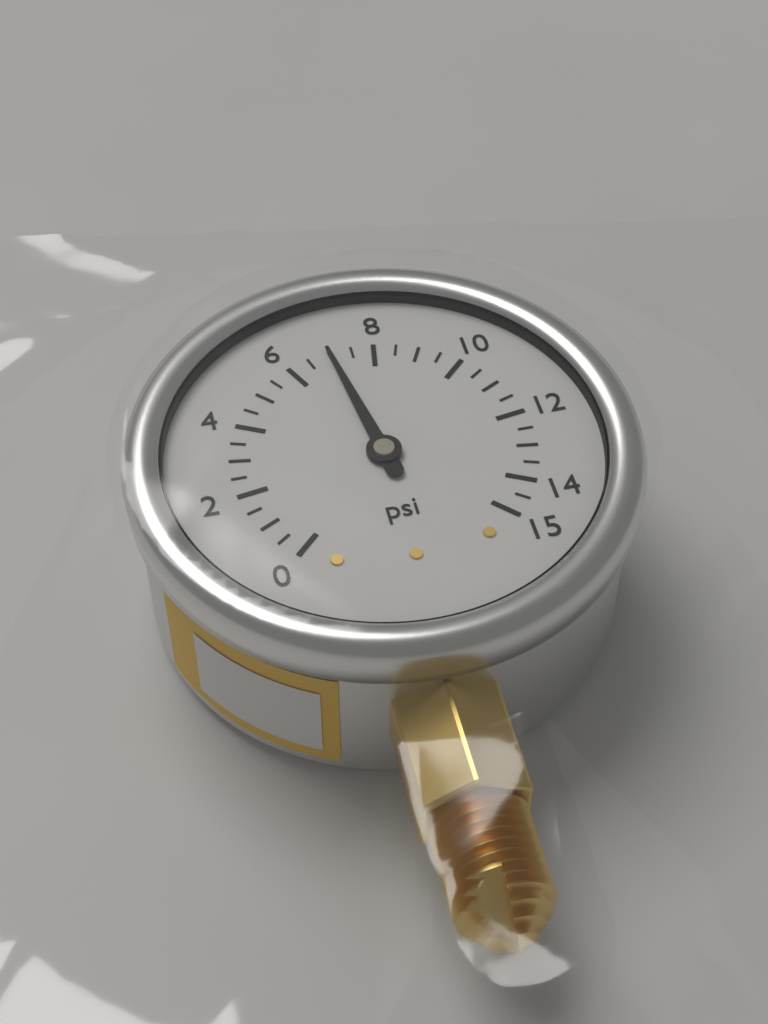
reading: 7.0 psi
